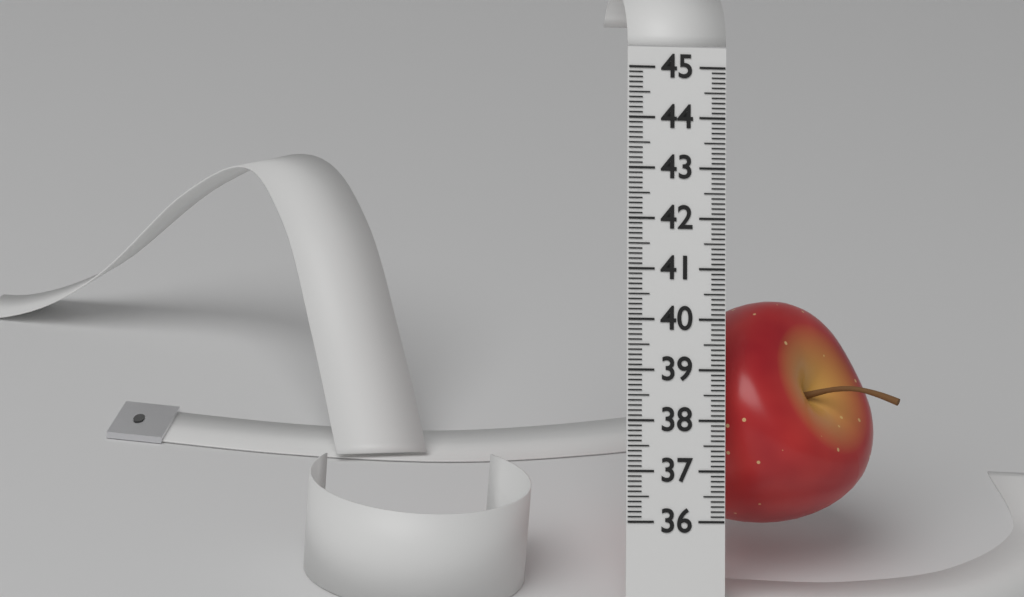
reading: 40.5 (no unit)
